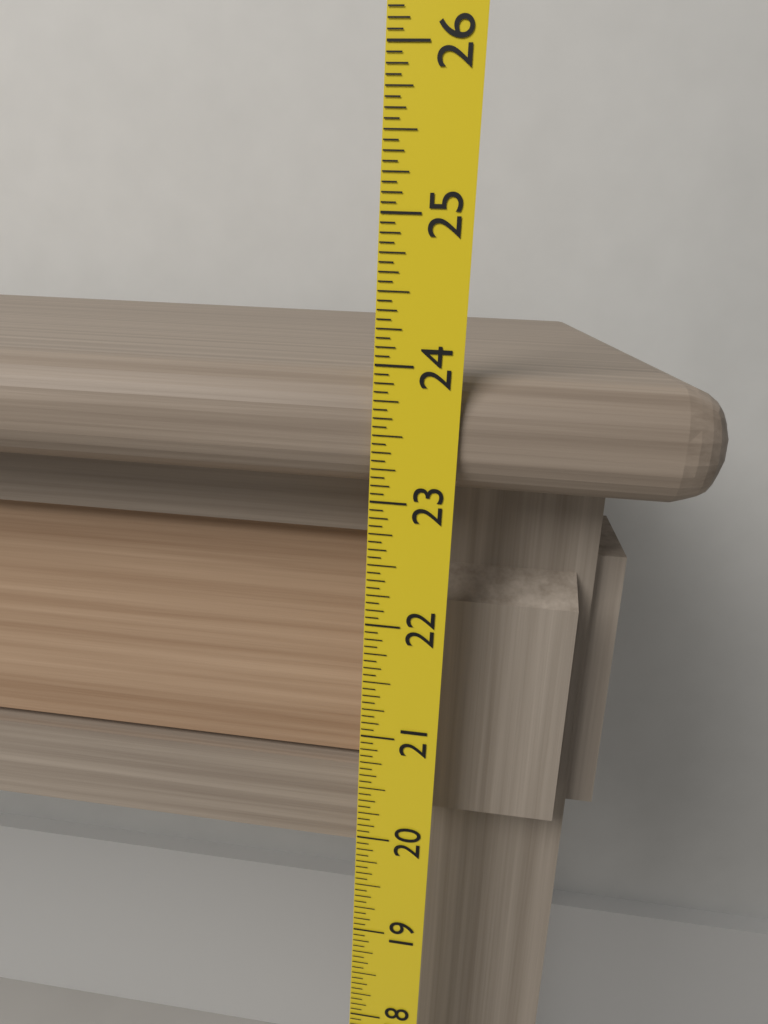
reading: 23.9375 (no unit)
